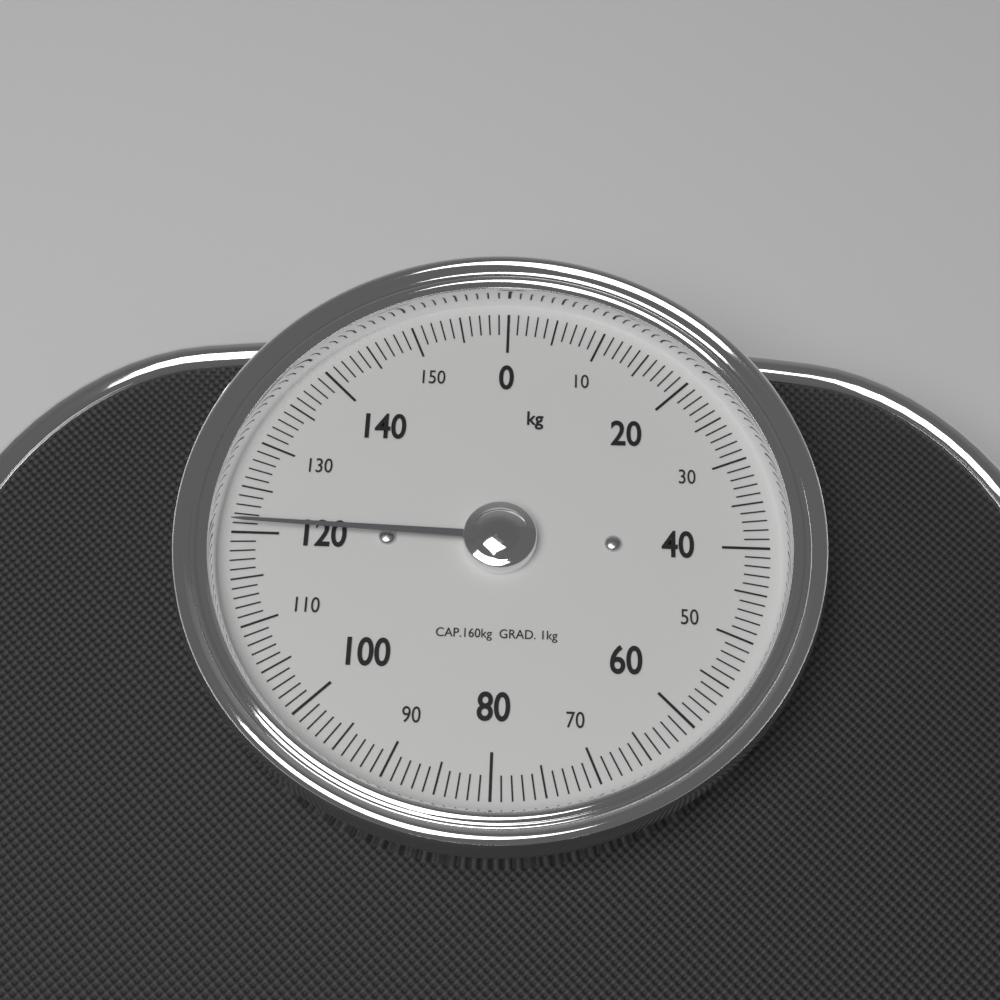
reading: 121 kg
